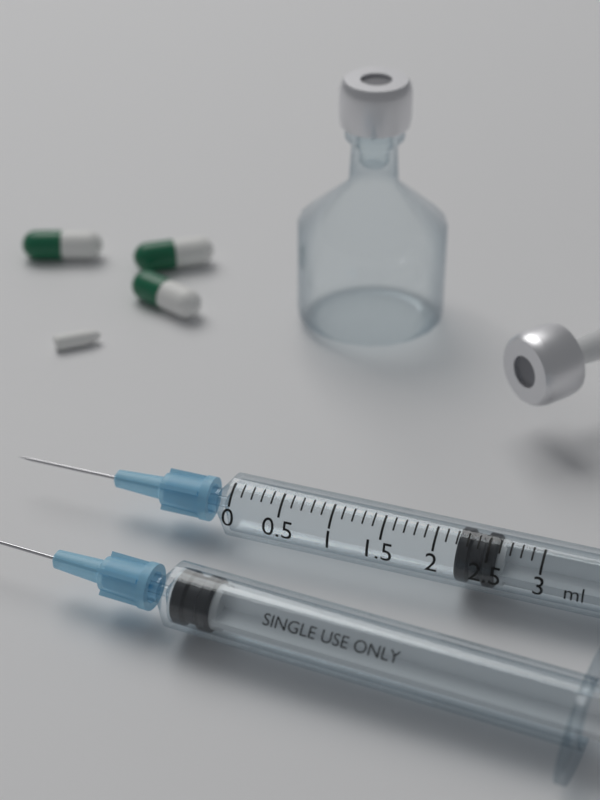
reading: 2.2 ml
